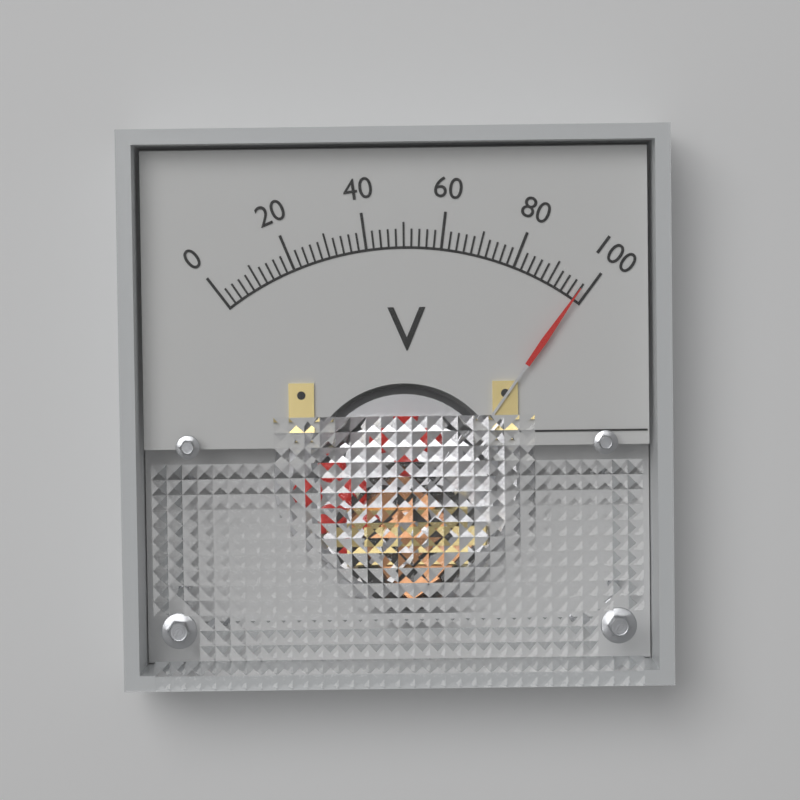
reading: 98 V
